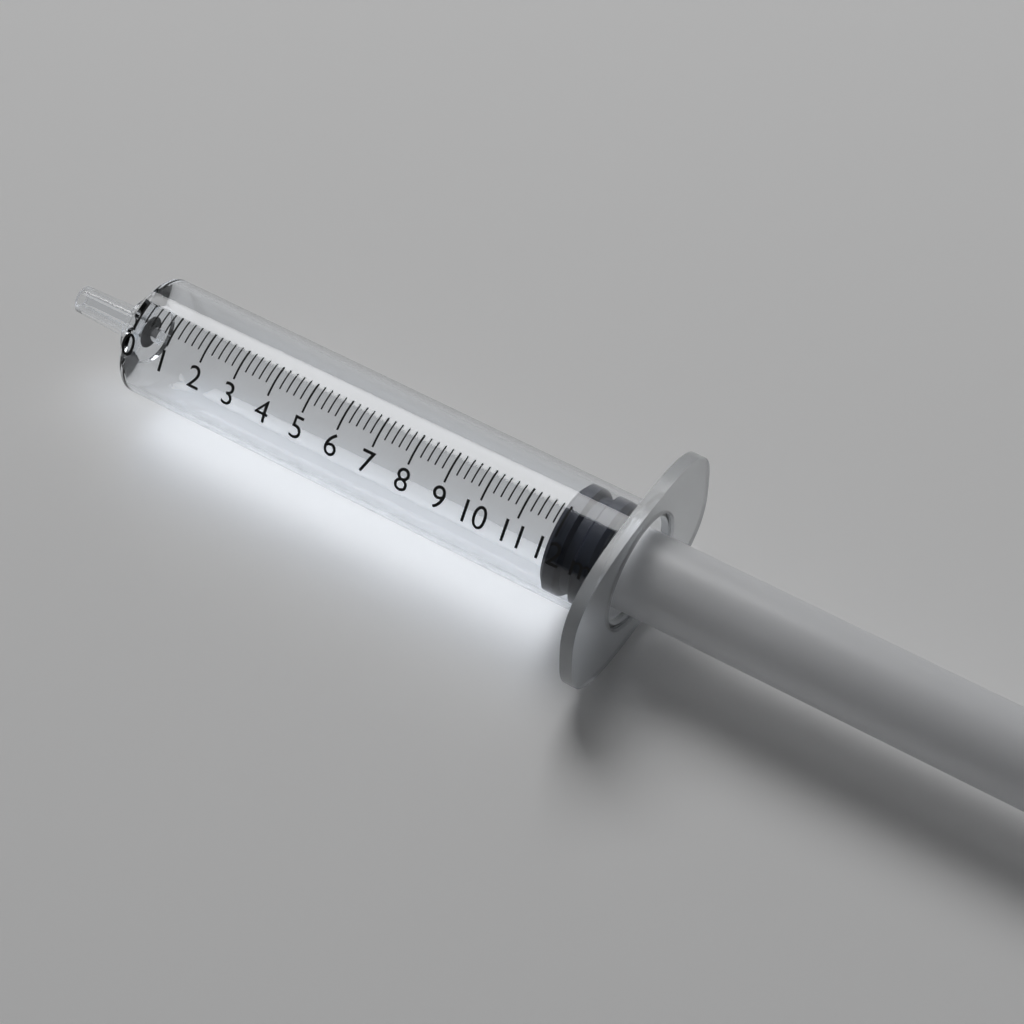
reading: 11.8 ml
